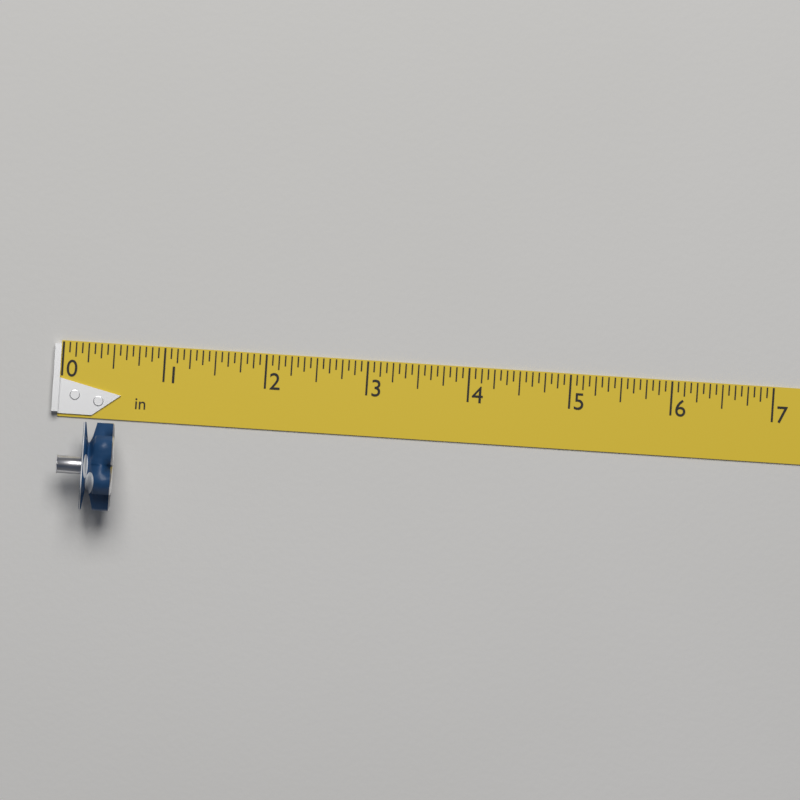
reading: 0.5625 in
